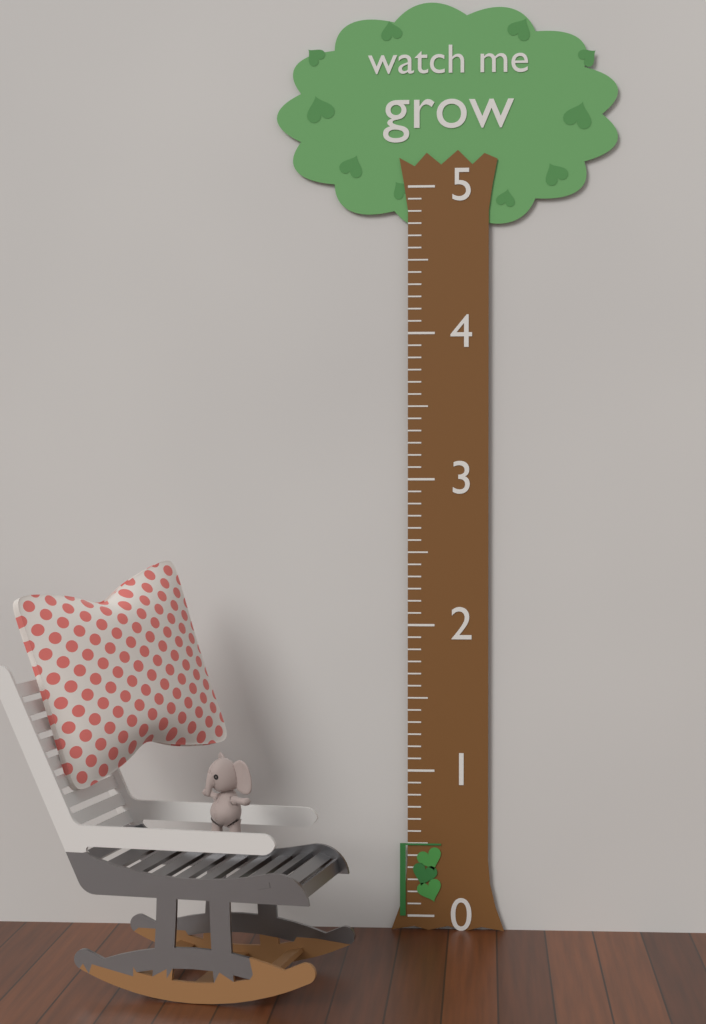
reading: 0.500000 (no unit)
